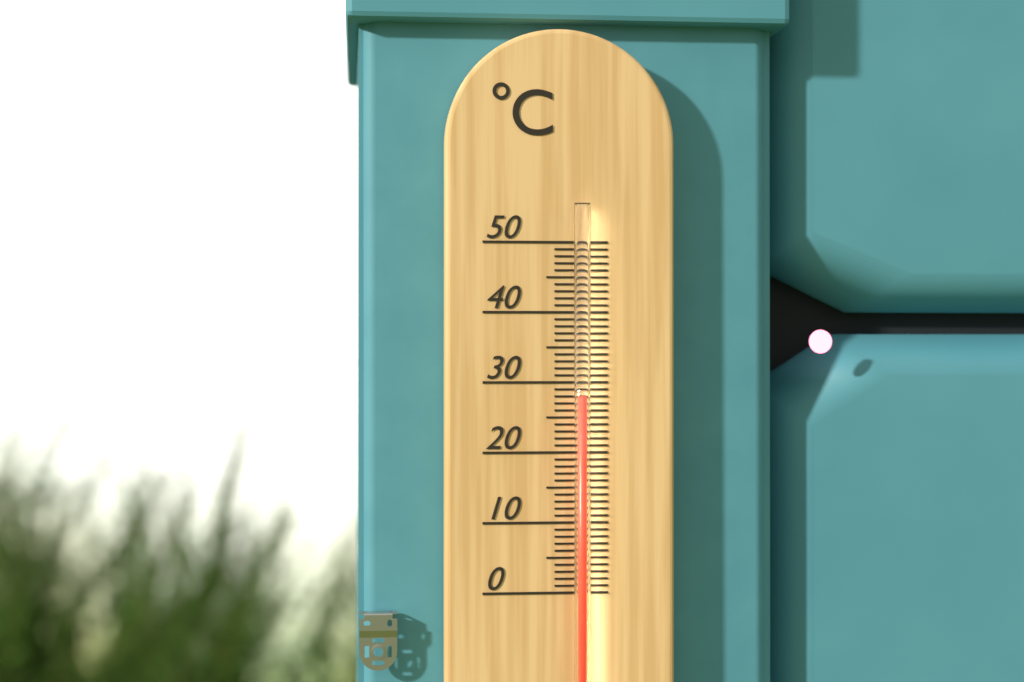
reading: 28 °C
